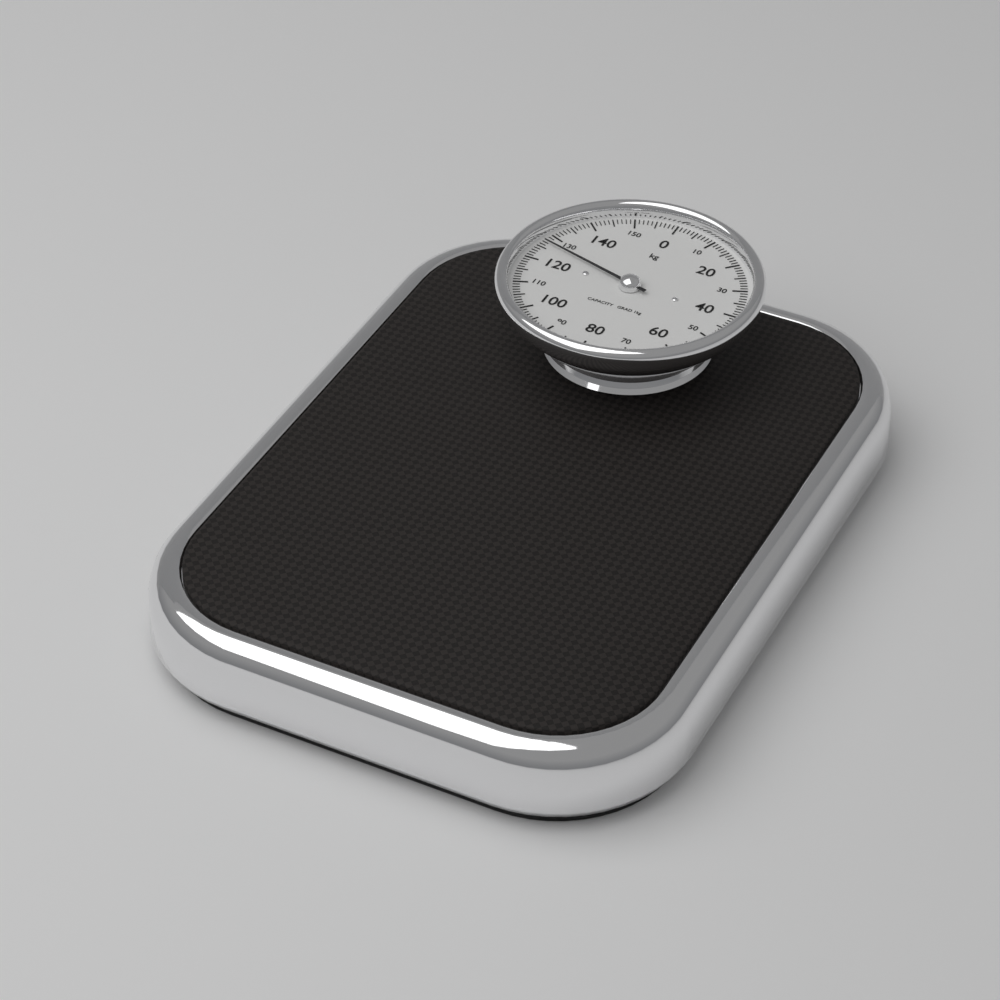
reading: 127 kg
